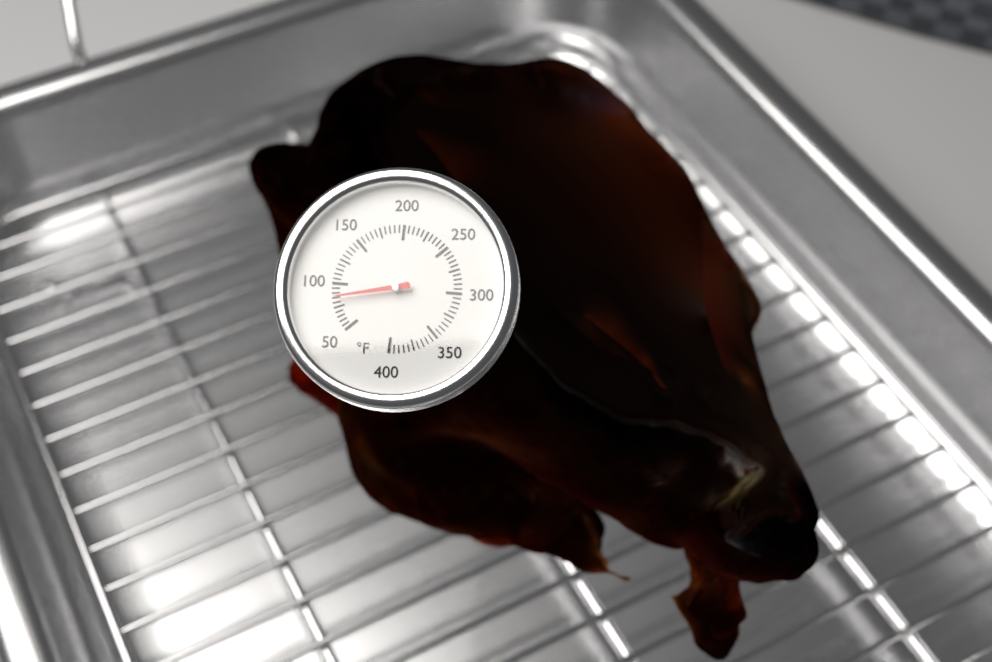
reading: 85 °F
